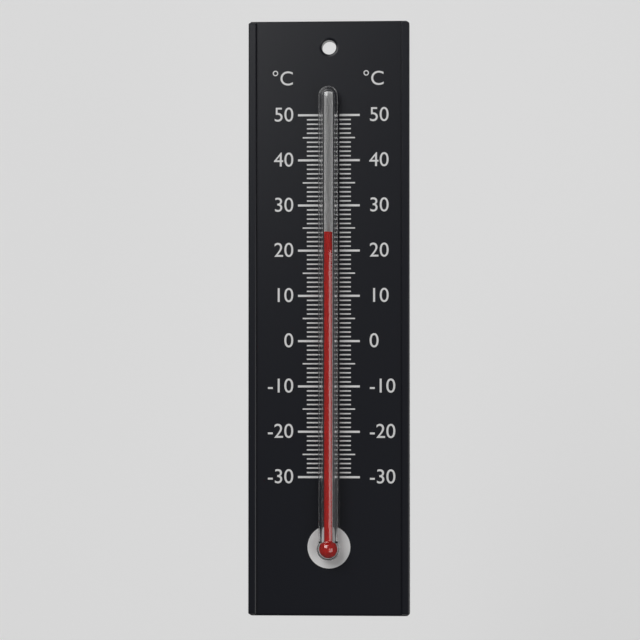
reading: 24 °C
